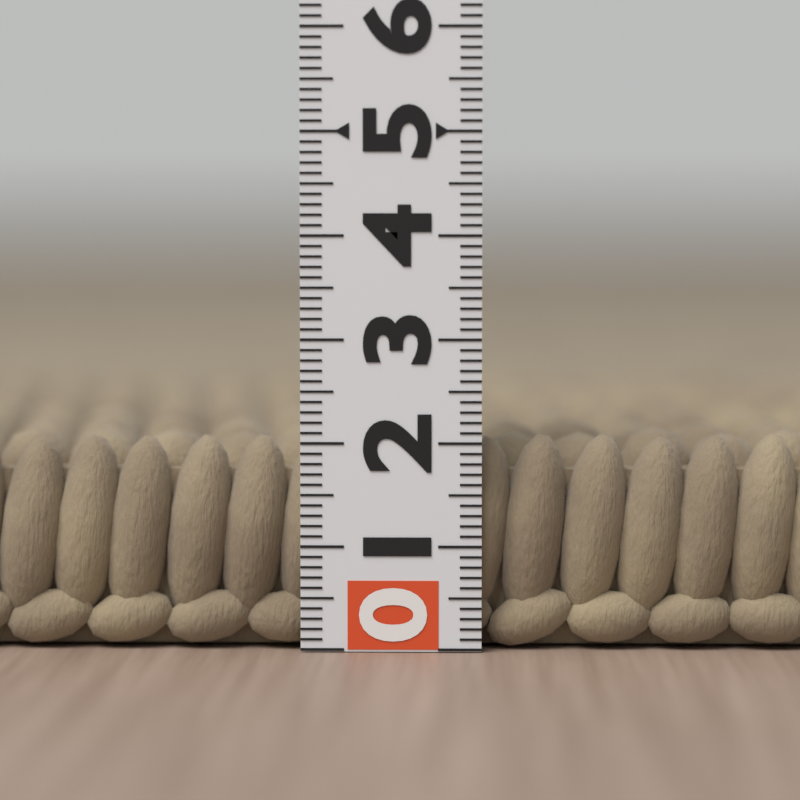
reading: 2.1 (no unit)
